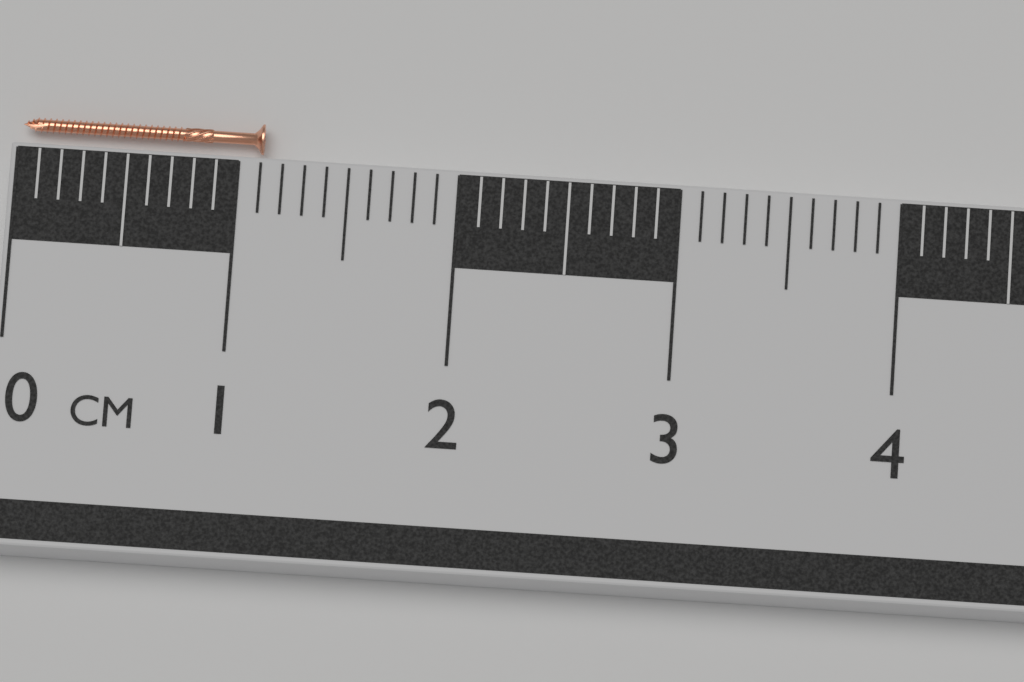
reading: 1.1 cm
